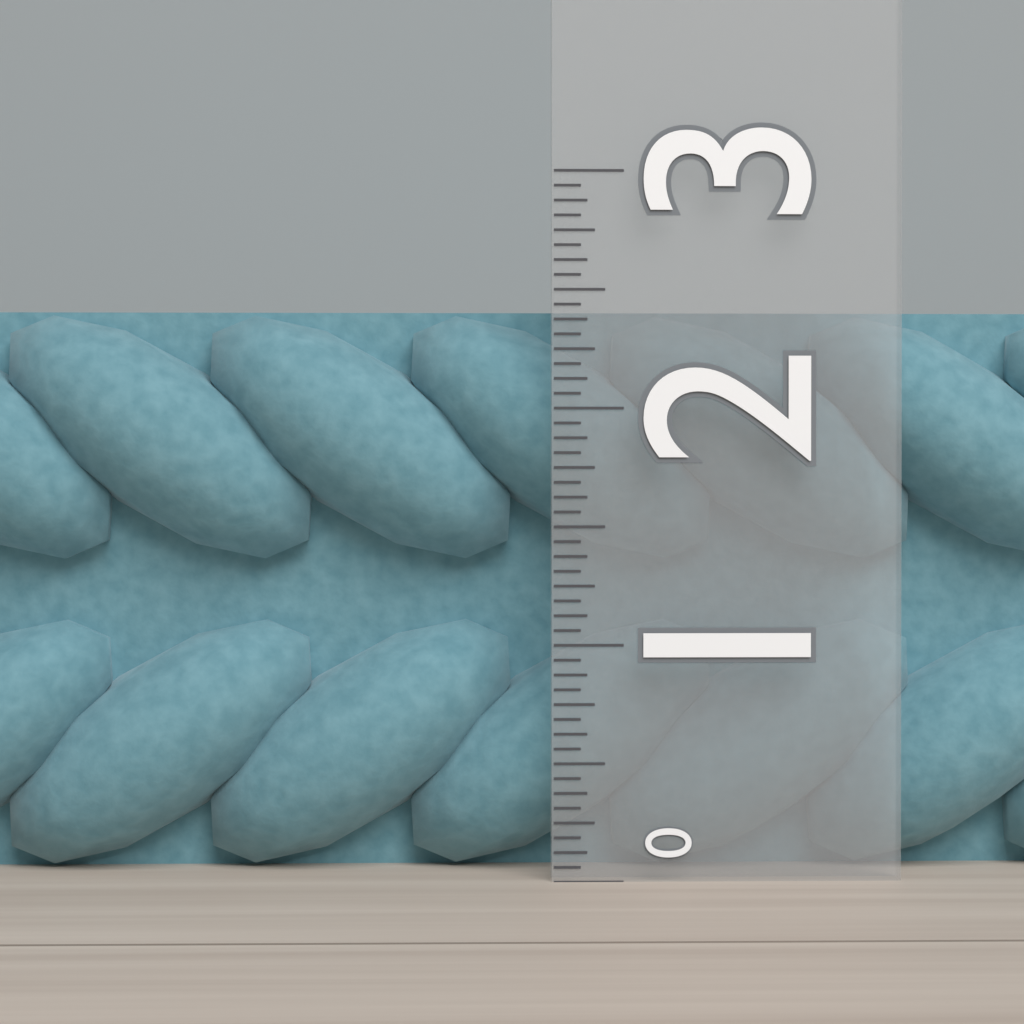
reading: 2.4375 (no unit)
